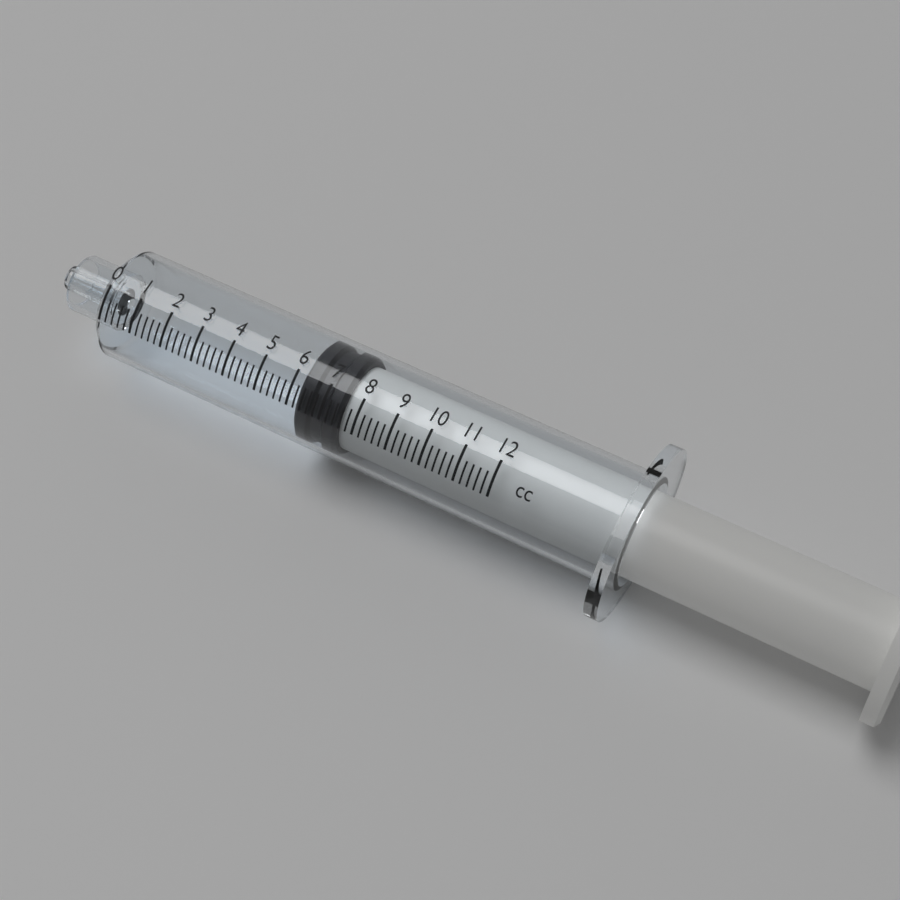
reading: 6.2 cc
